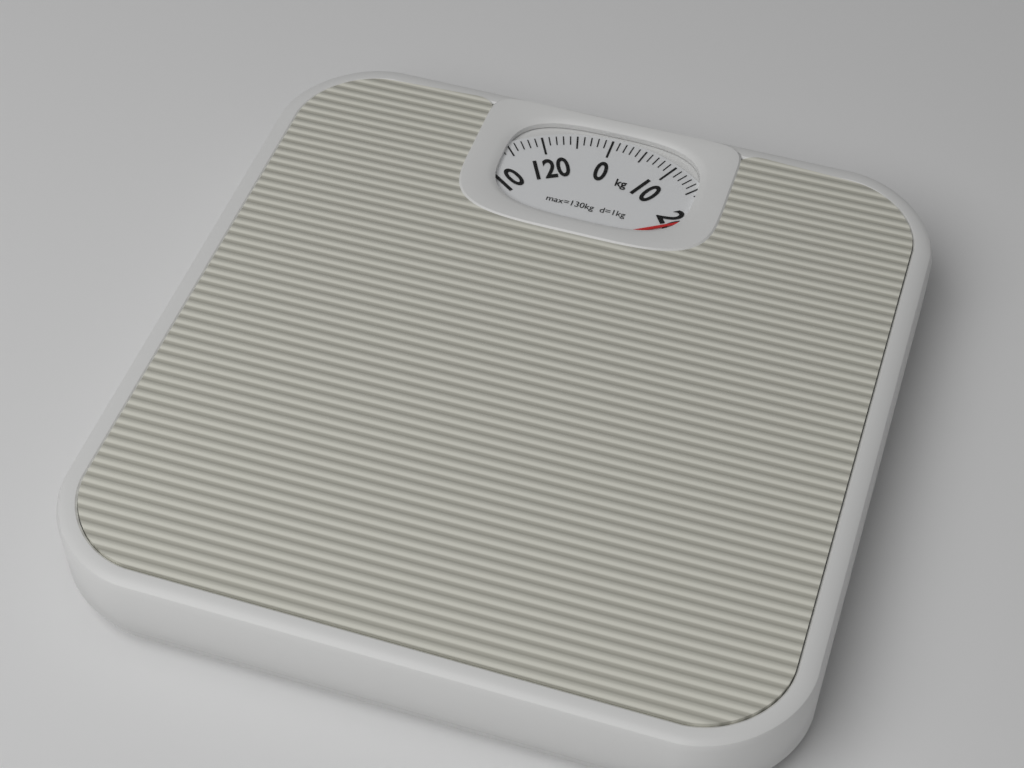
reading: 21 kg
